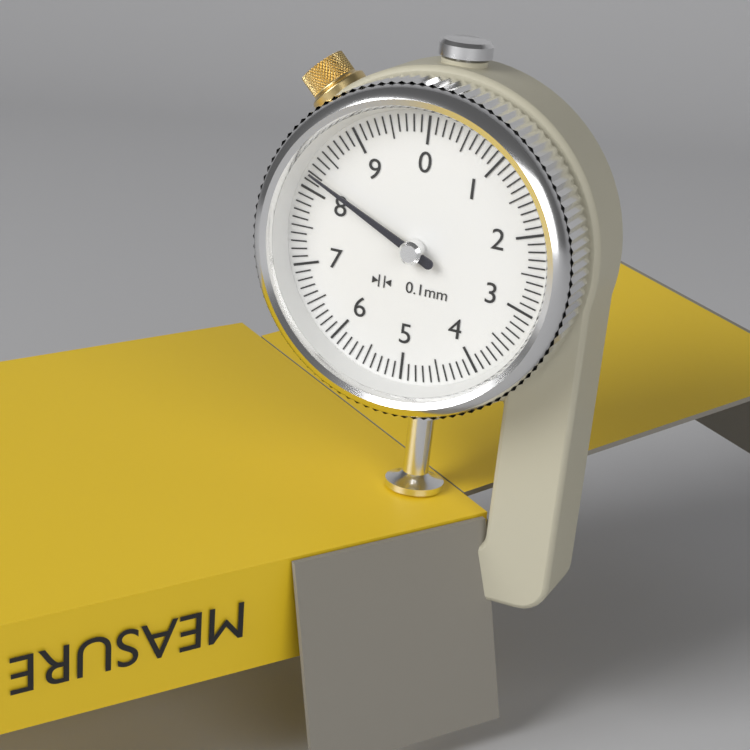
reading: 8.2 mm
